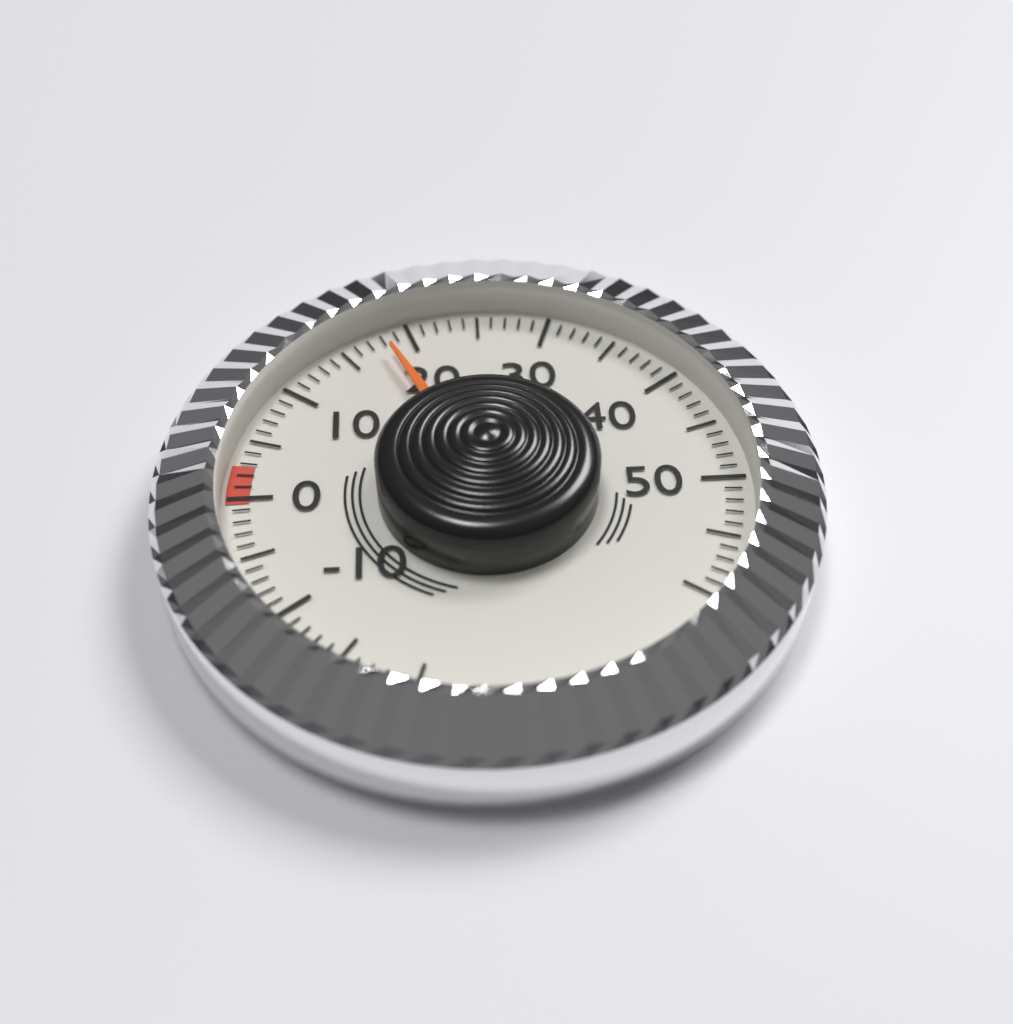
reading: 18 (no unit)
